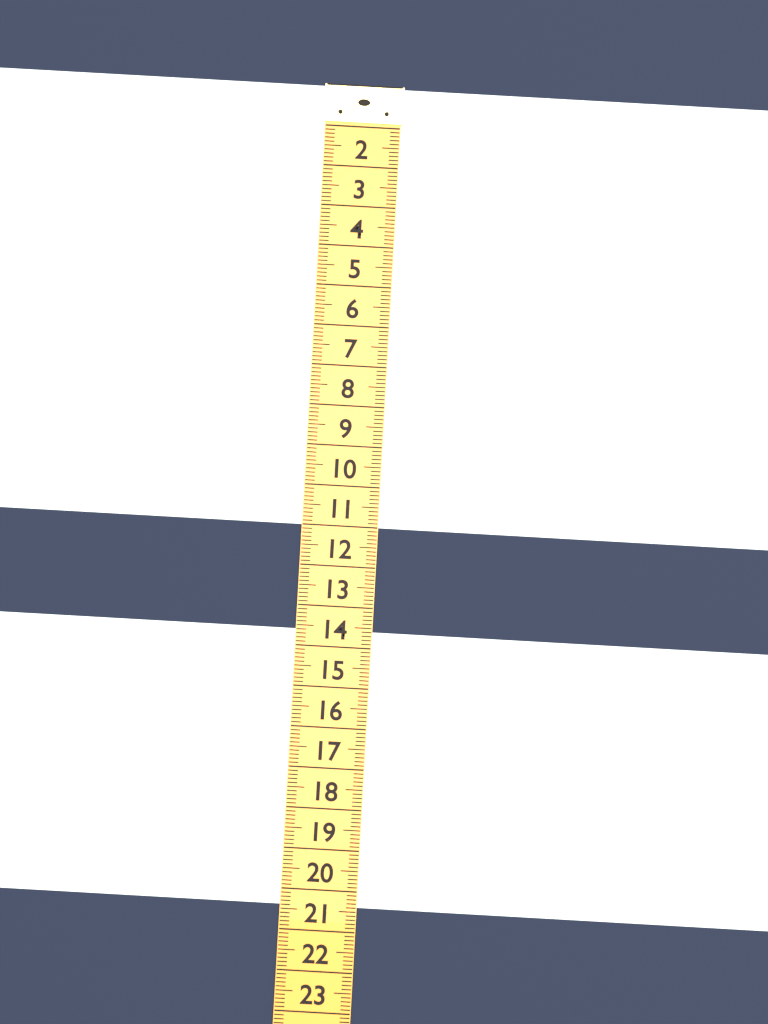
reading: 11.0 (no unit)
